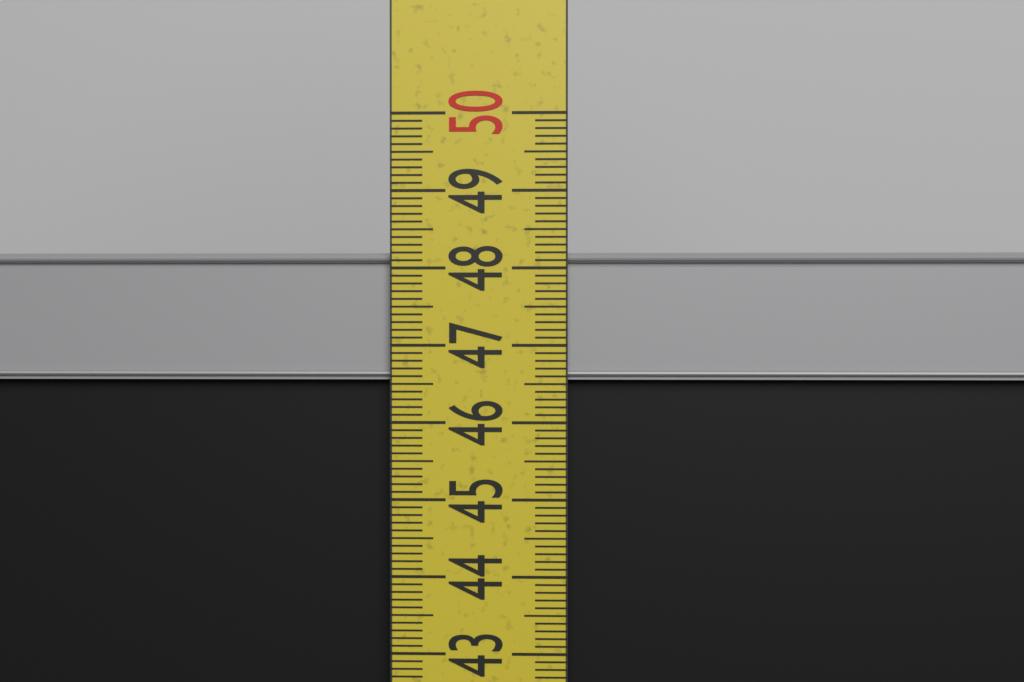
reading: 48.2 cm
